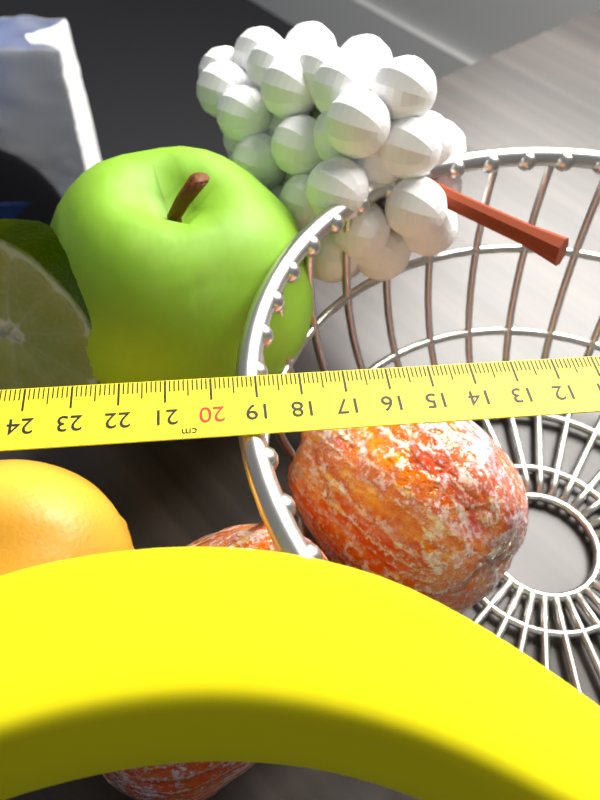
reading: 19.5 cm
